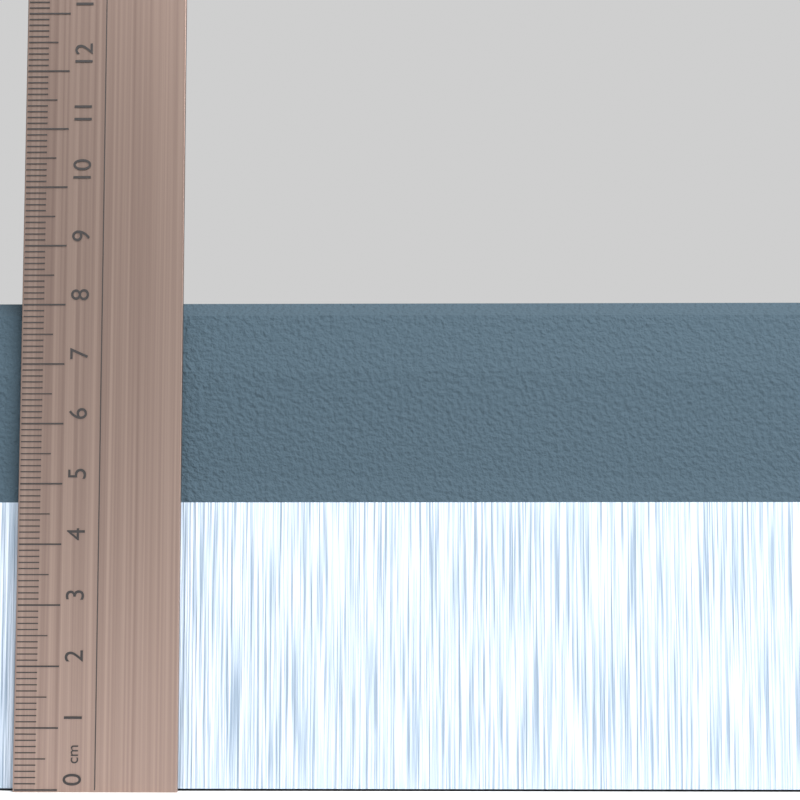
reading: 8.1 cm
